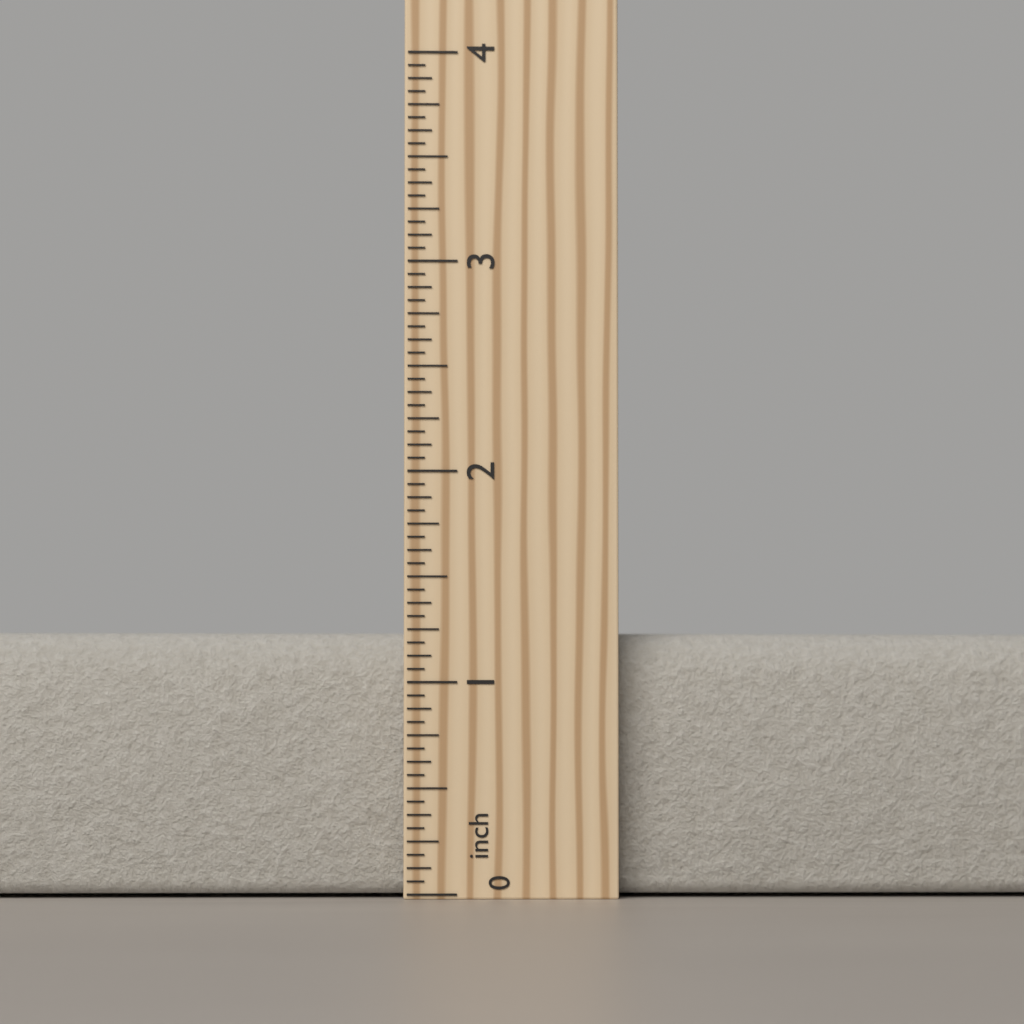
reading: 1.2500 inch
